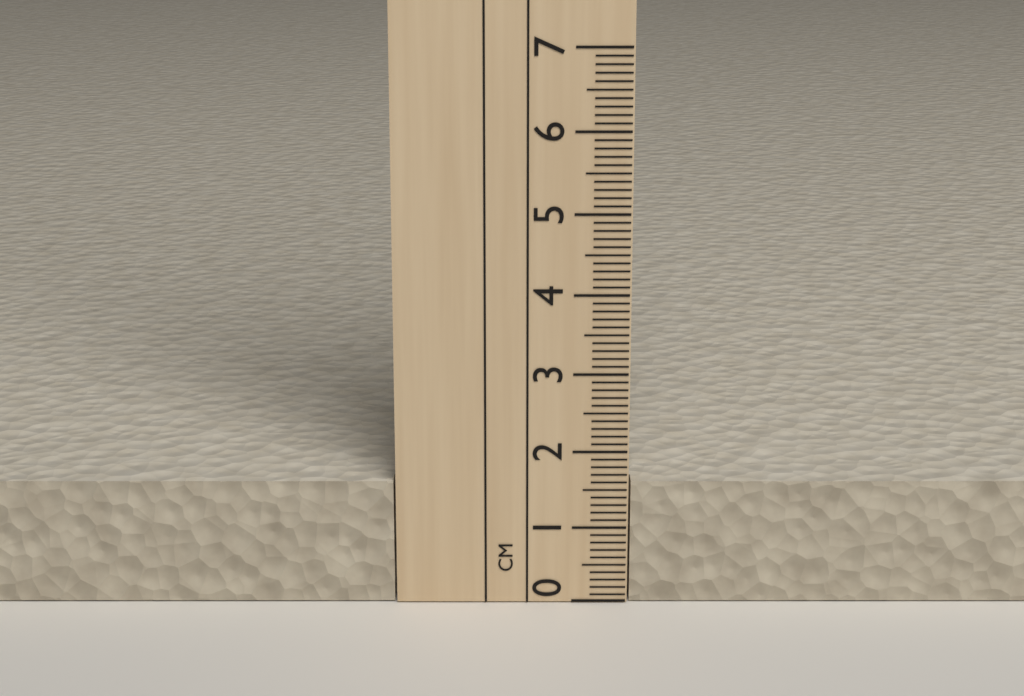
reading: 1.6 cm
